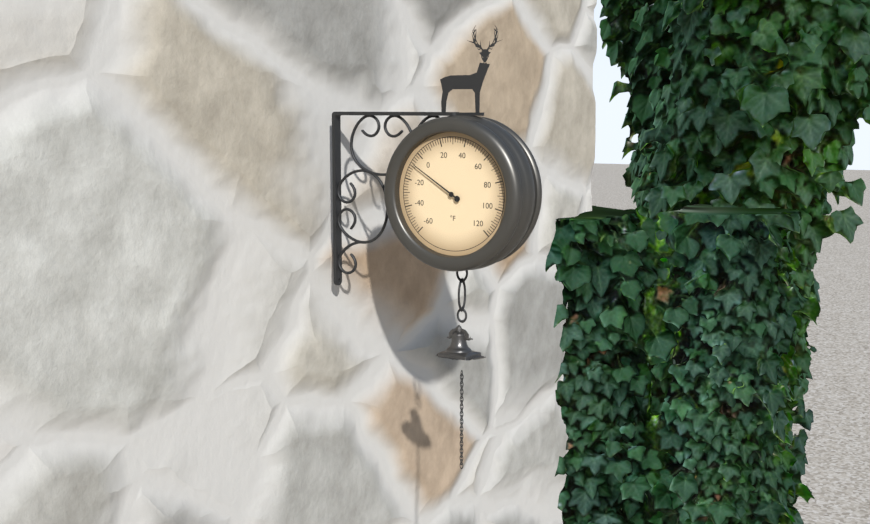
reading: -8 °F
